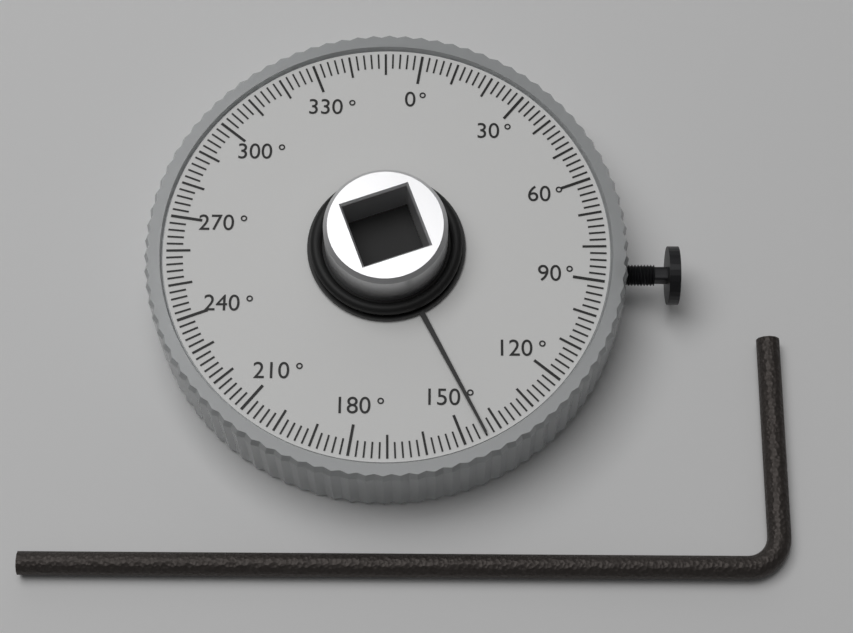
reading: 144 °
